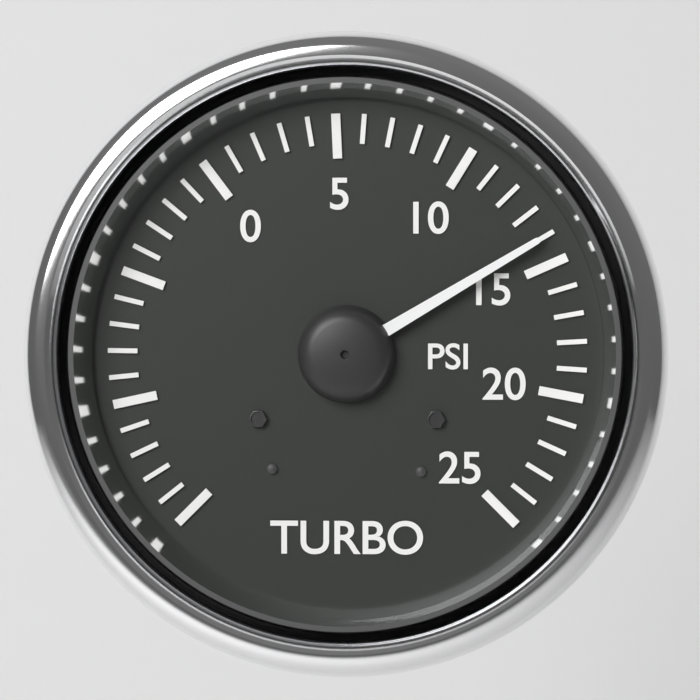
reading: 14 psi
